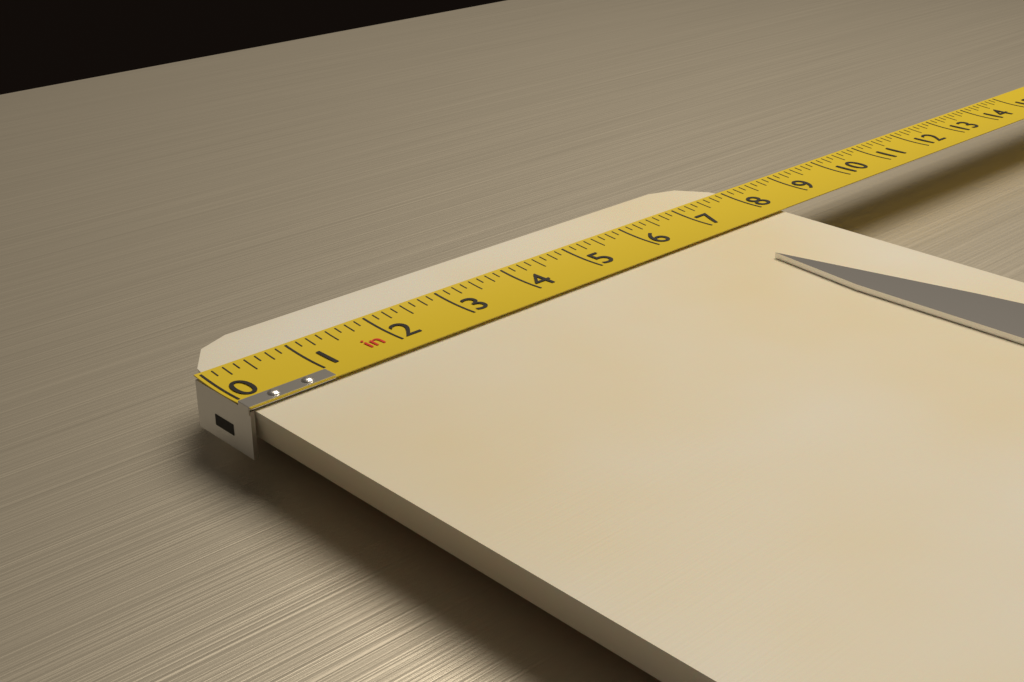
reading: 8.125 in
